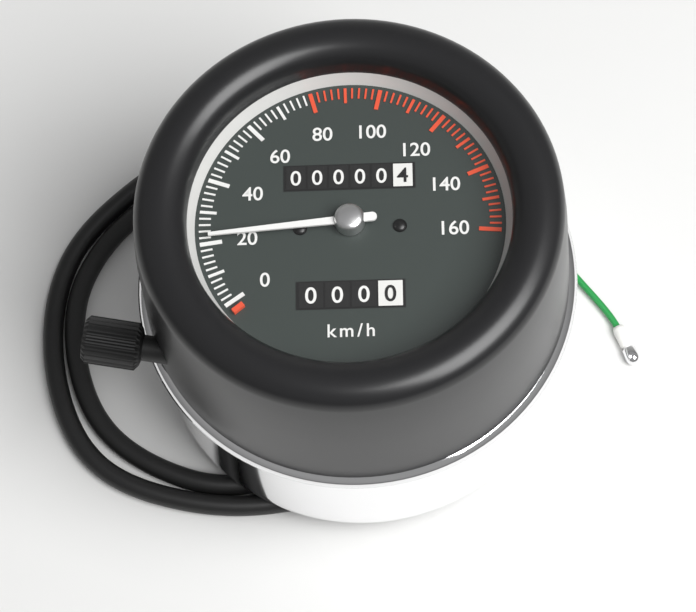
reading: 22 km/h
